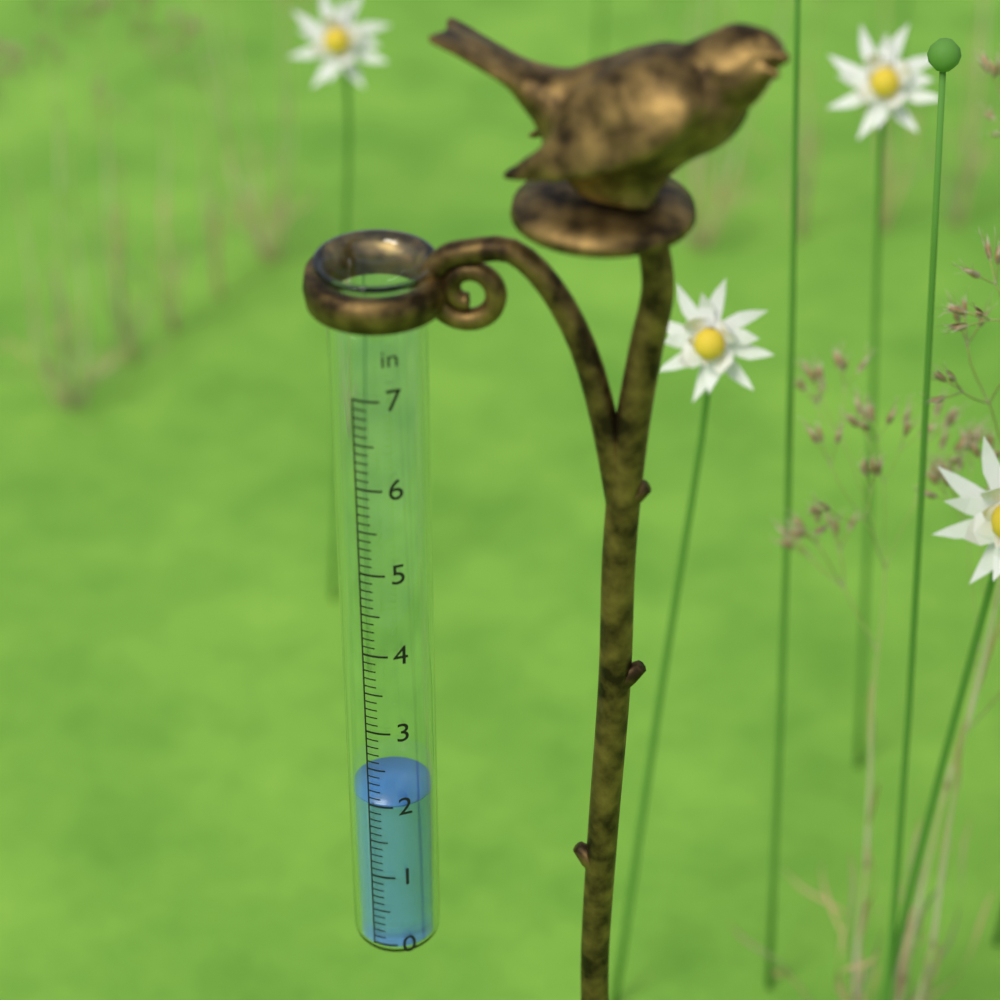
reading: 2.0 in
